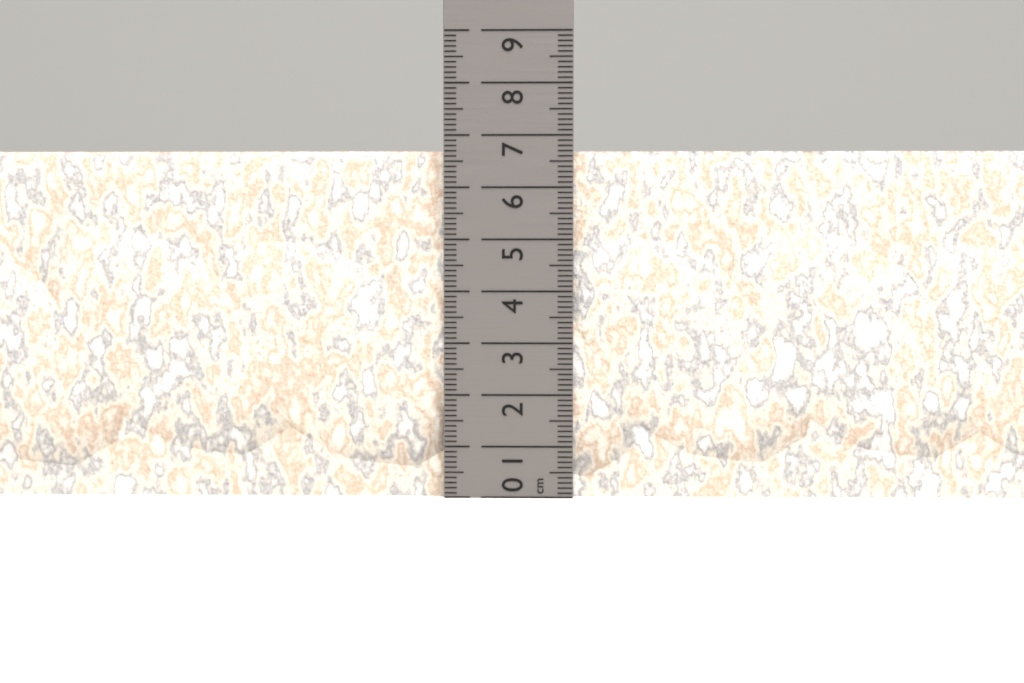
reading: 6.7 cm
